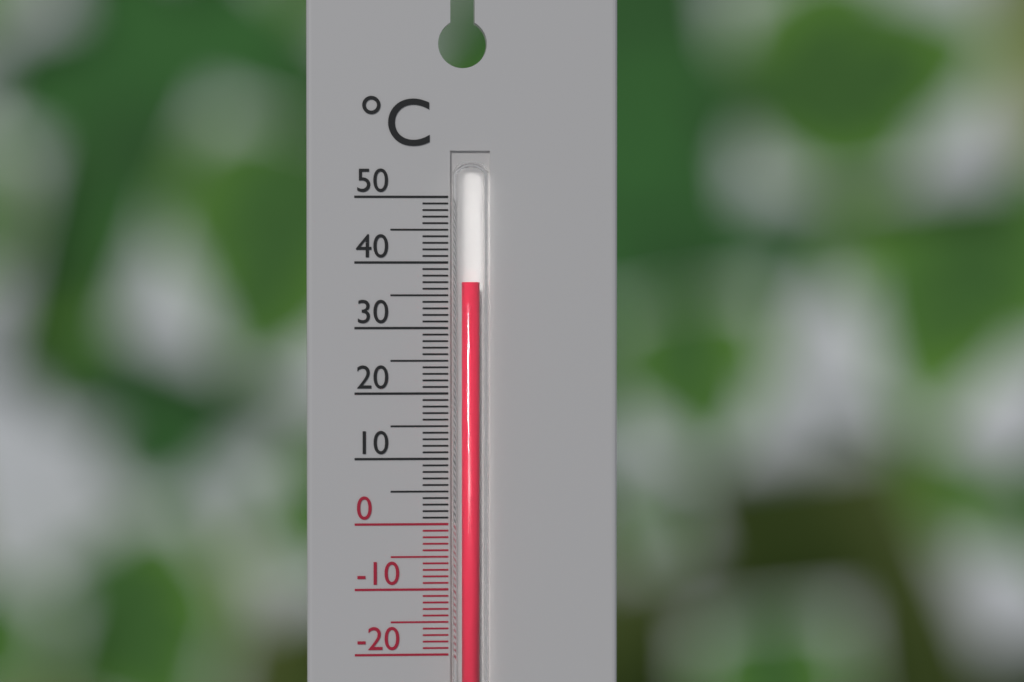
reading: 37 °C
